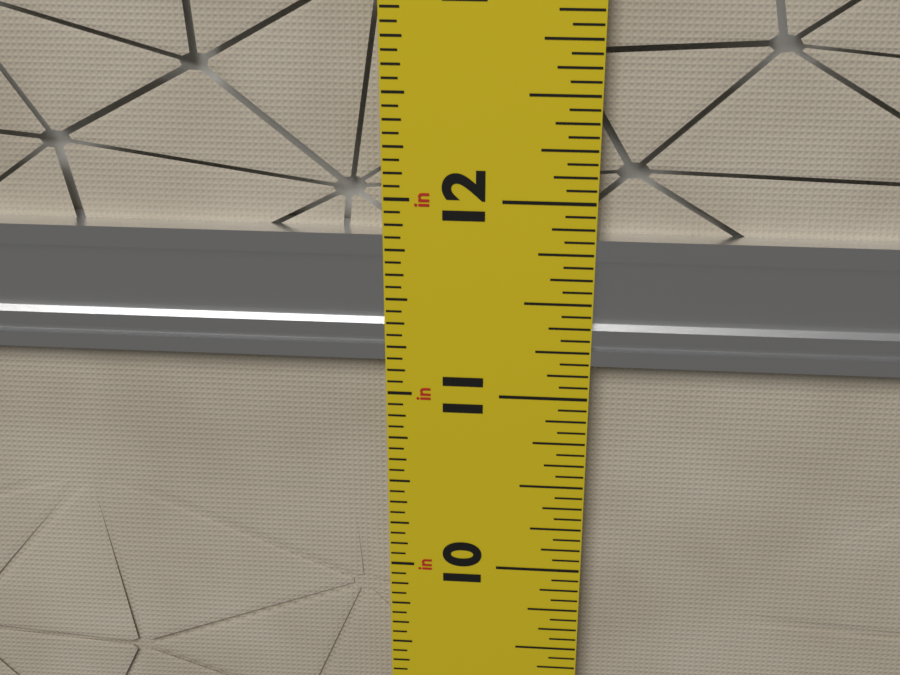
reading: 11.8125 in
